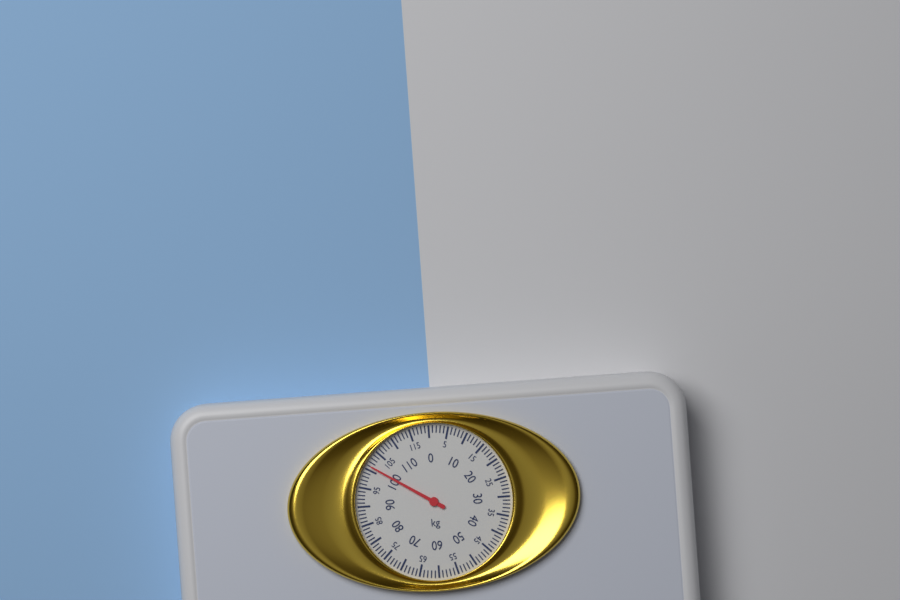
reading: 101 kg
